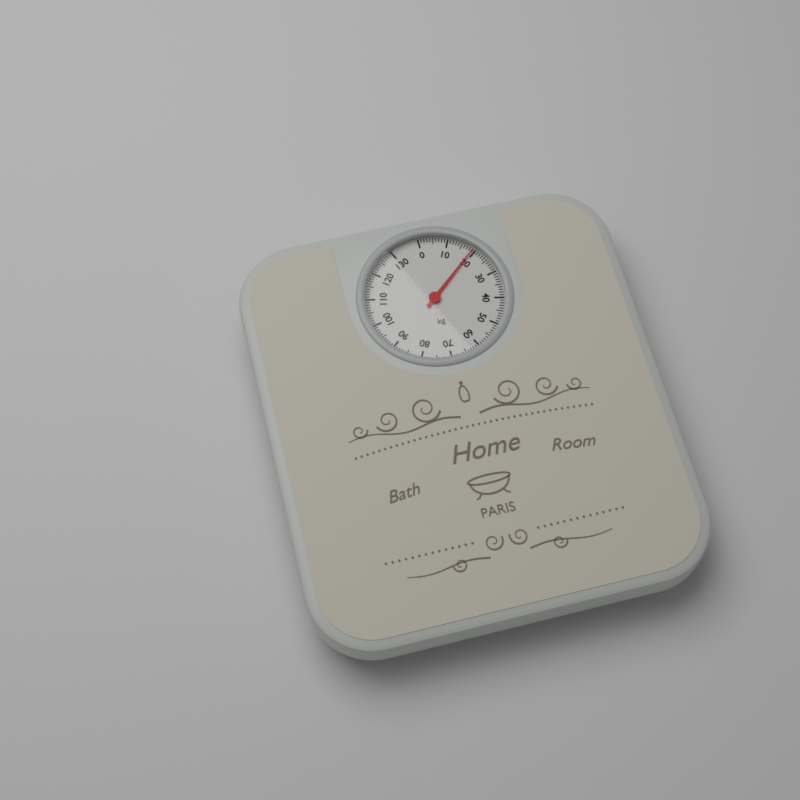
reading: 19 kg
